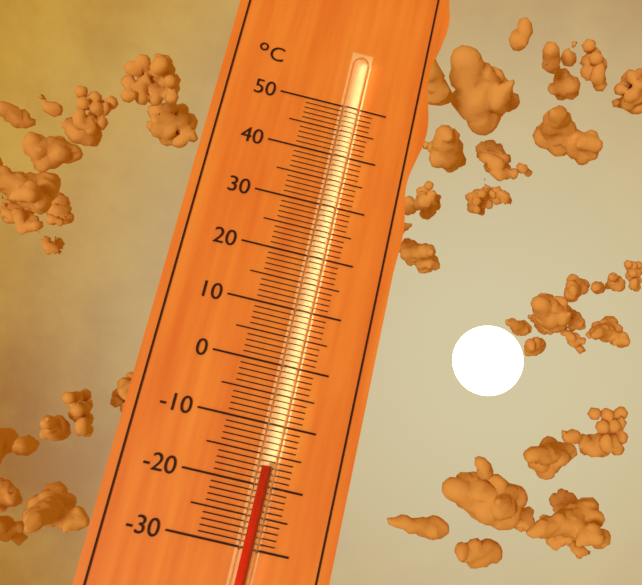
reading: -17 °C
